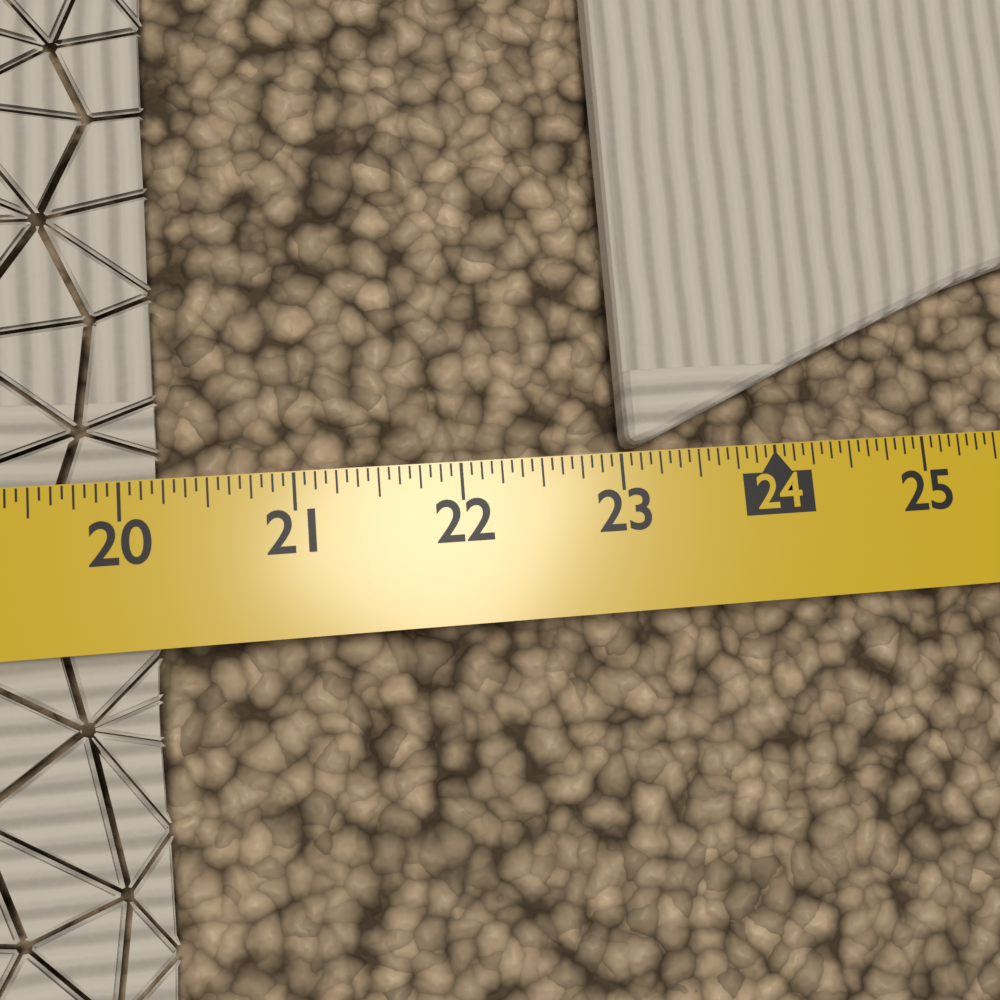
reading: 20.1875 in
